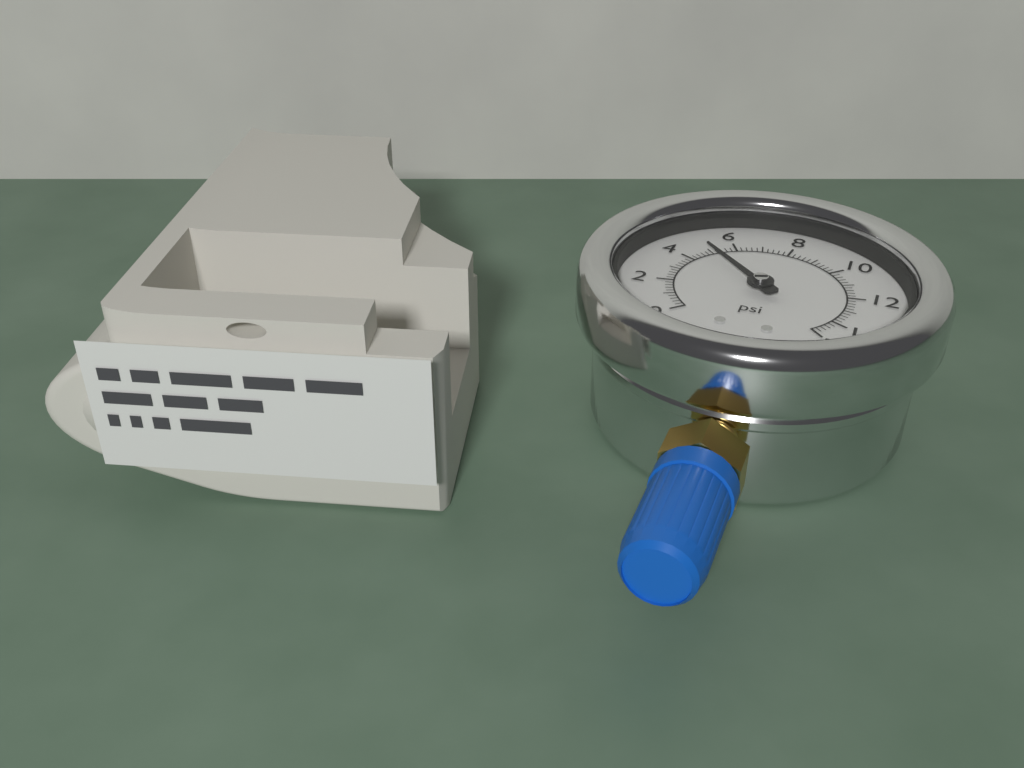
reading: 5.0 psi
